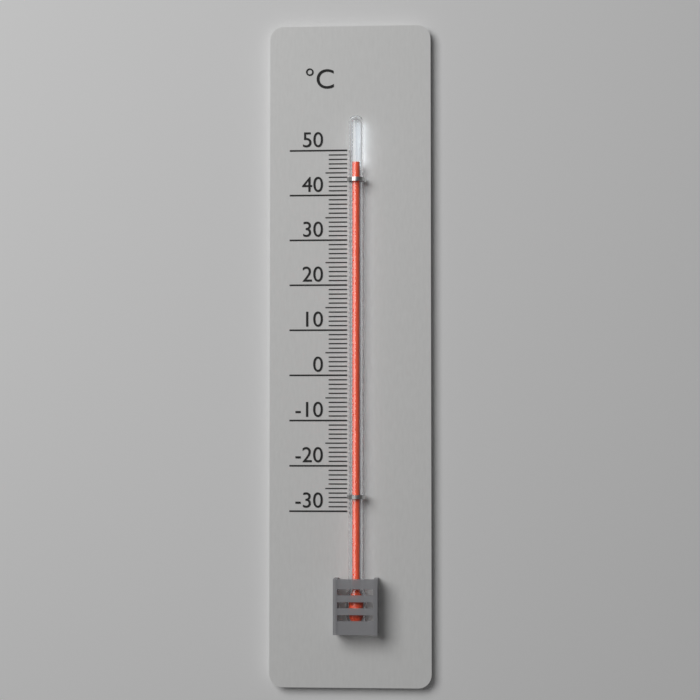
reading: 47 °C
